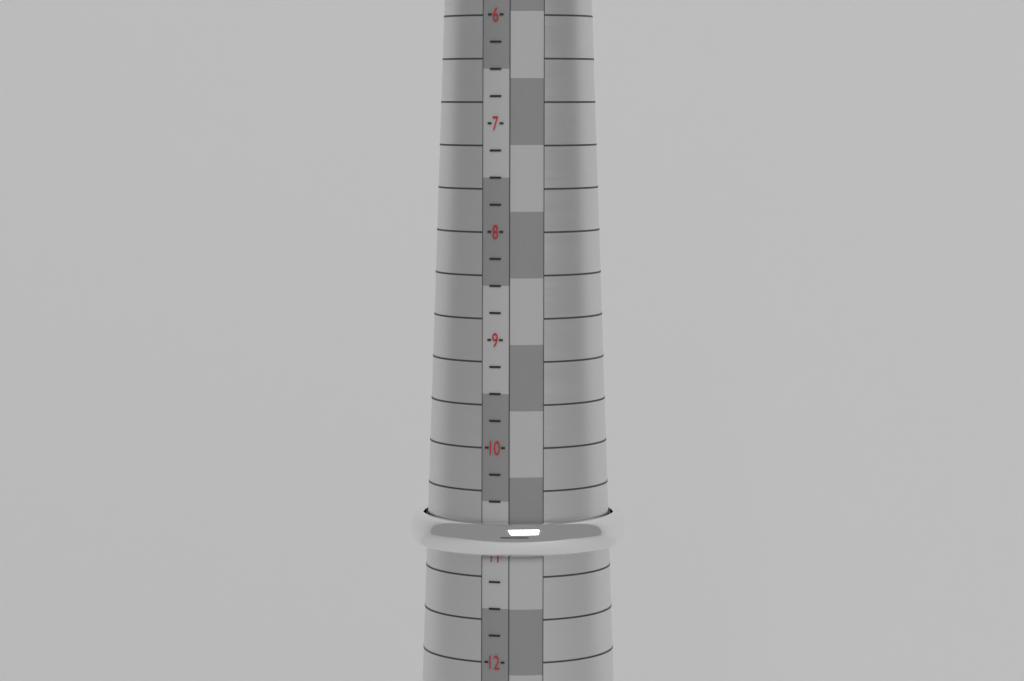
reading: 11.00 (no unit)
